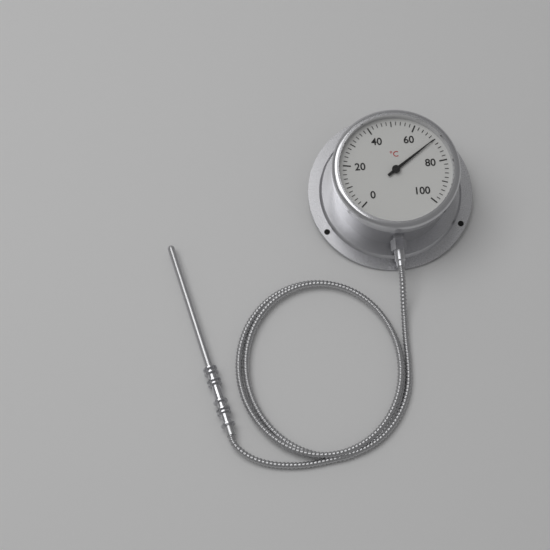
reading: 70 °C
